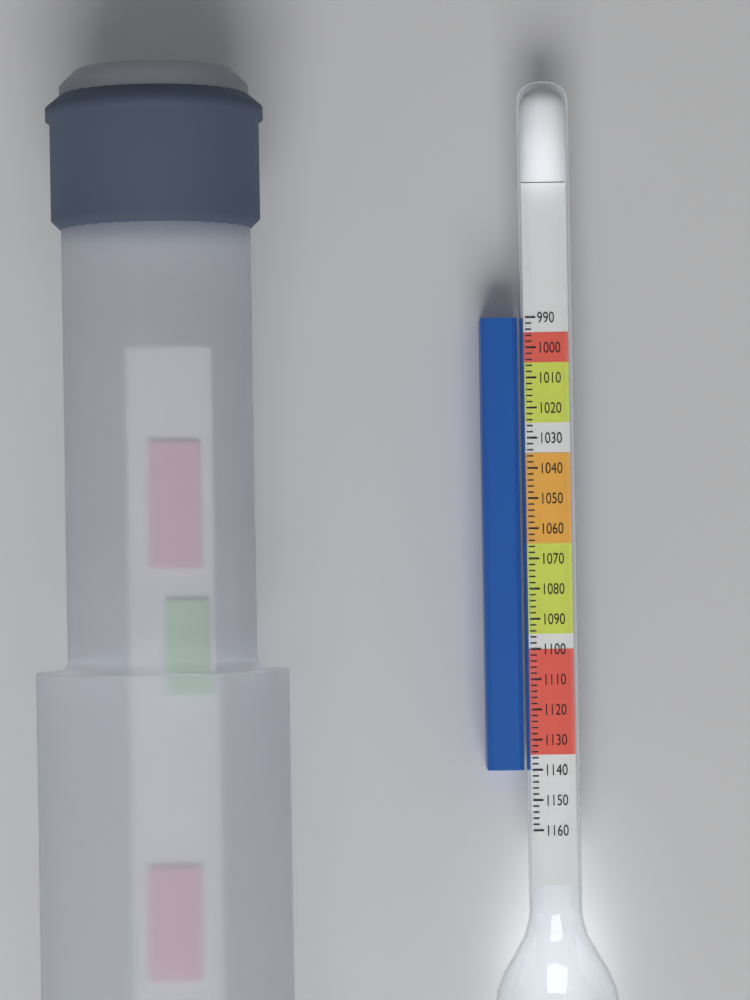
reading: 1140 (no unit)
